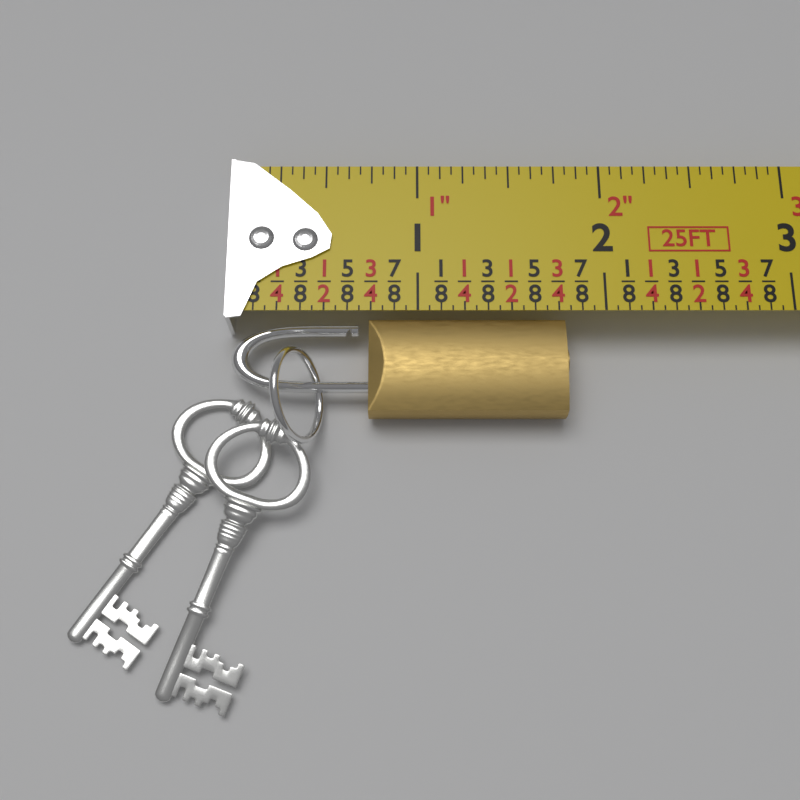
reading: 1.8000 in
